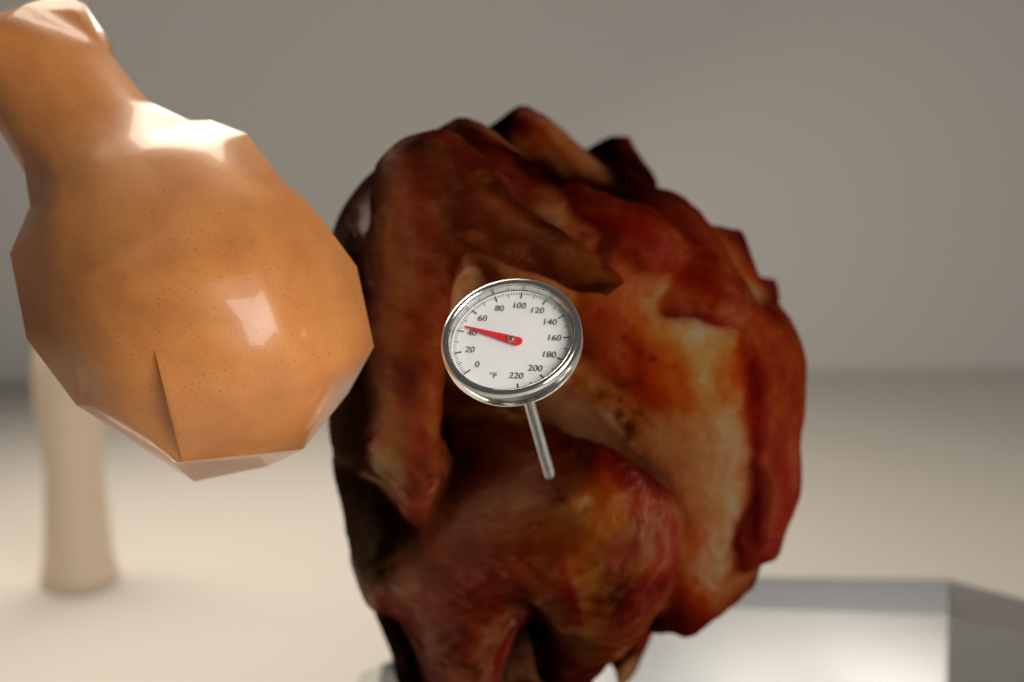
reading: 44 °F
